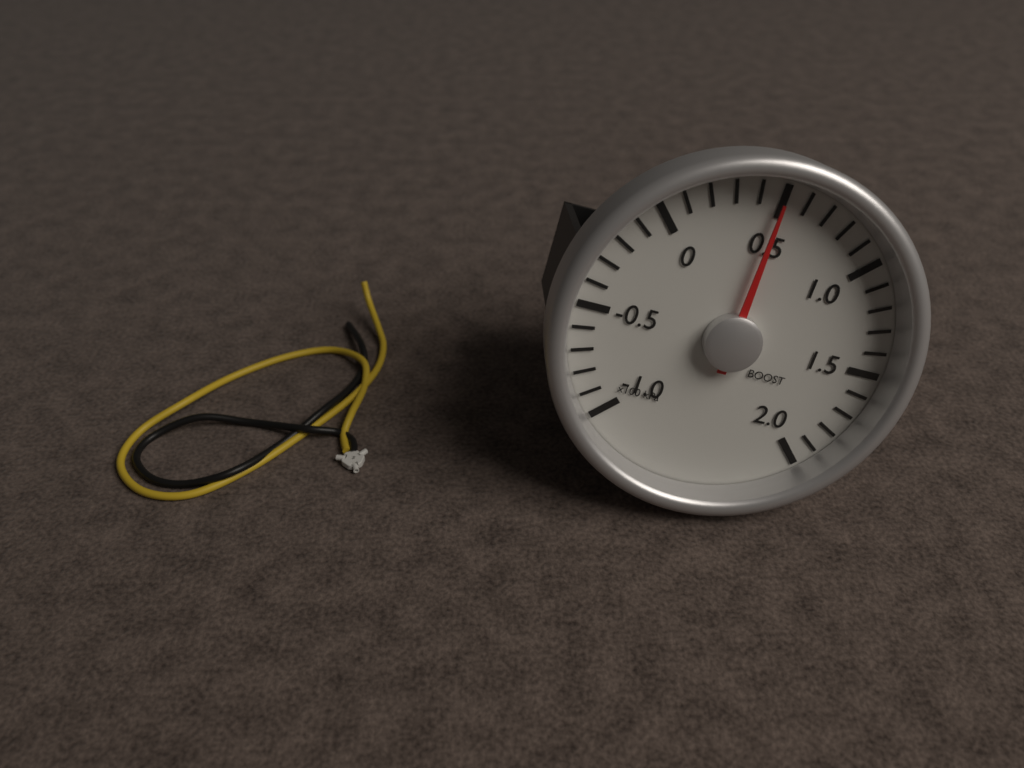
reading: 50 kPa
